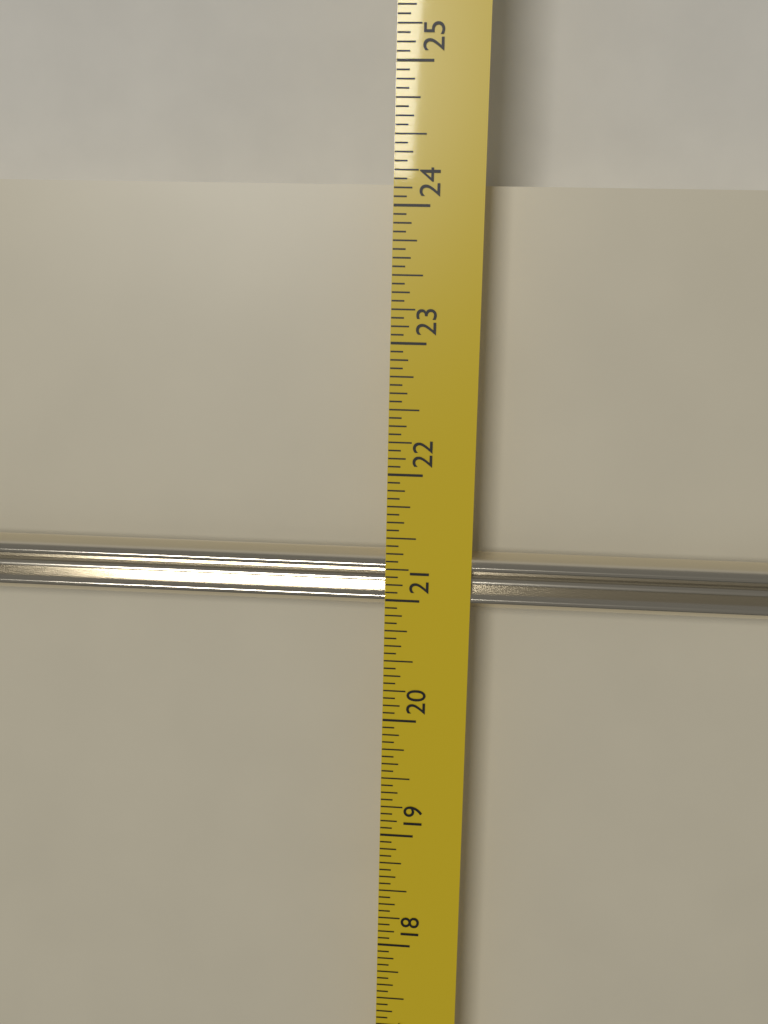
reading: 24.1875 in
